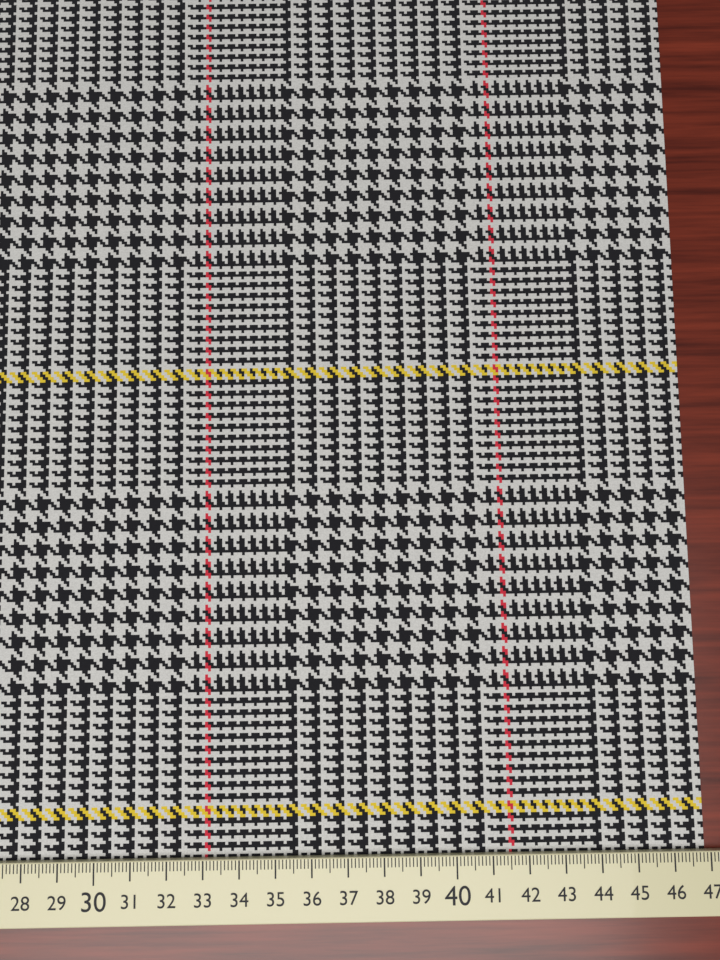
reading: 46.9 cm
